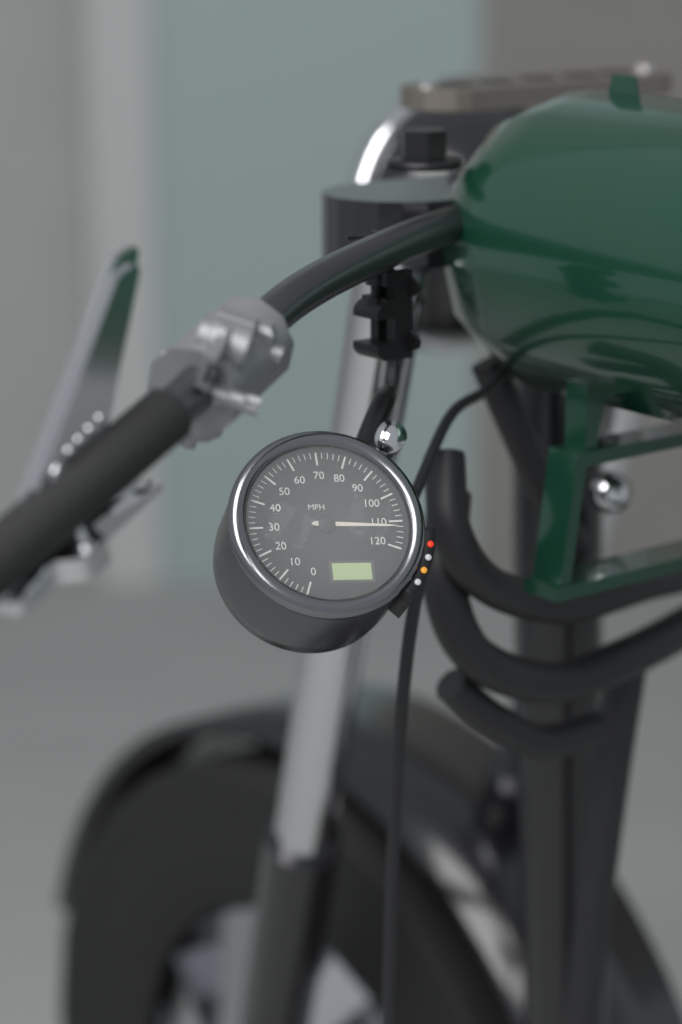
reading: 112 MPH
